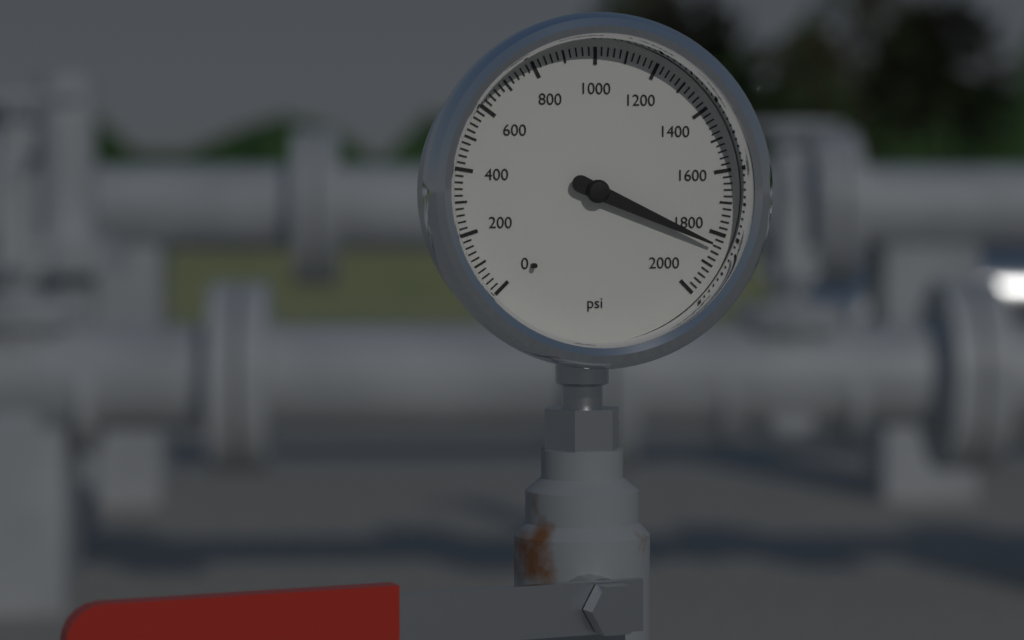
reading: 1840 psi
